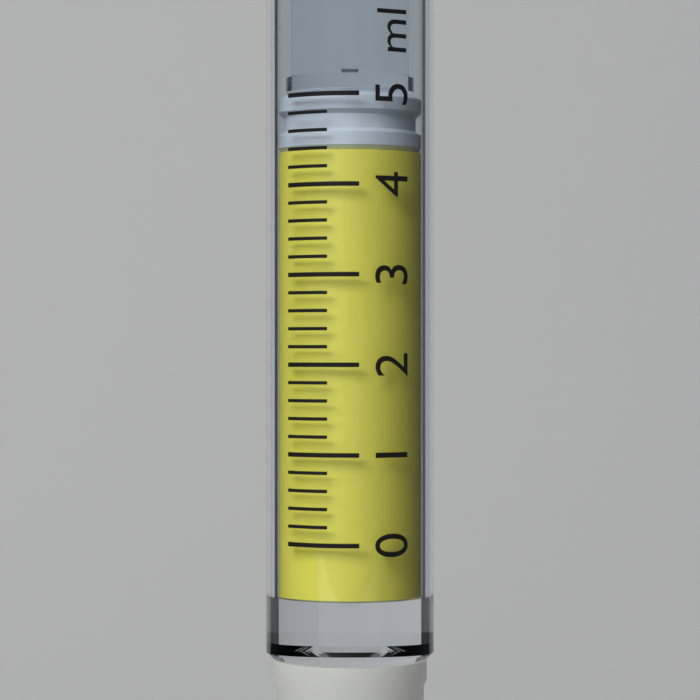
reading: 4.4 ml
